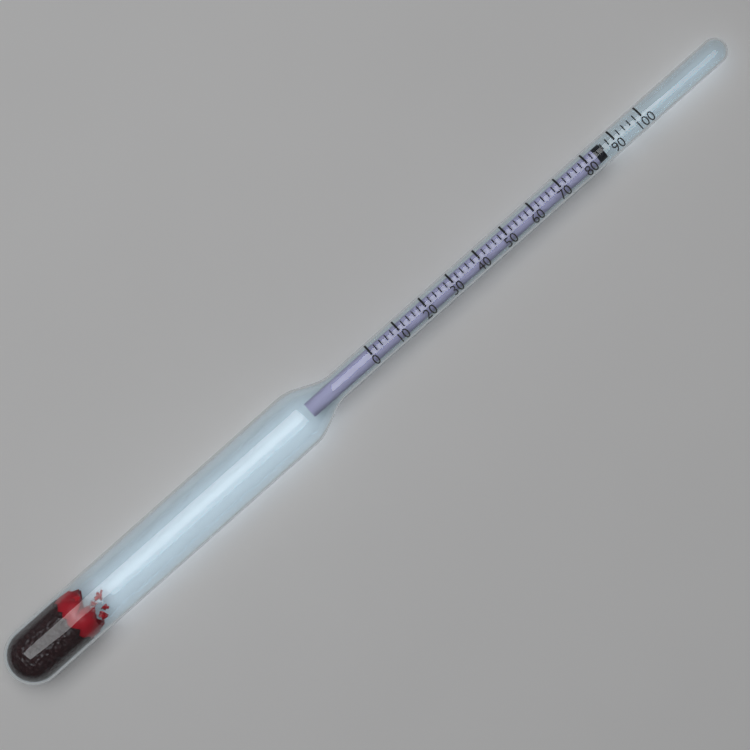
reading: 86 (no unit)
